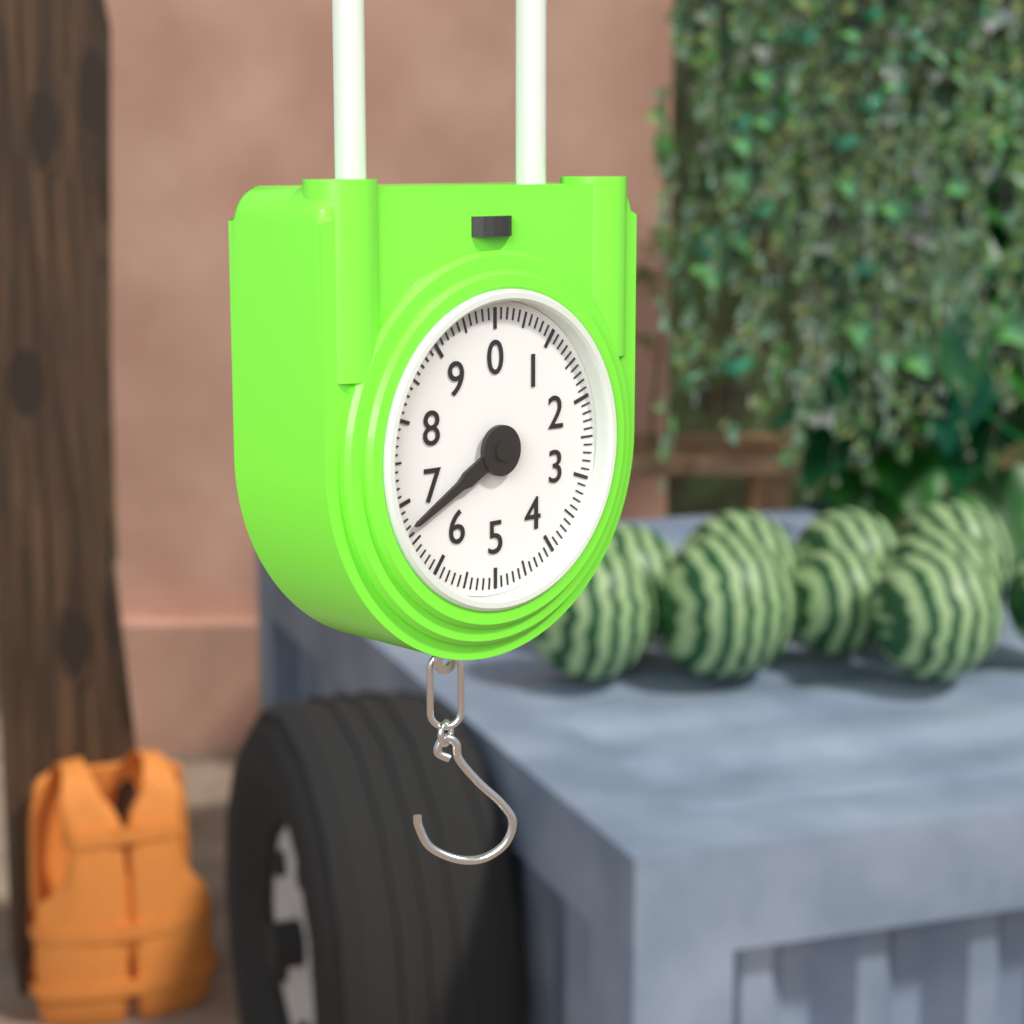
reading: 6.7 (no unit)
